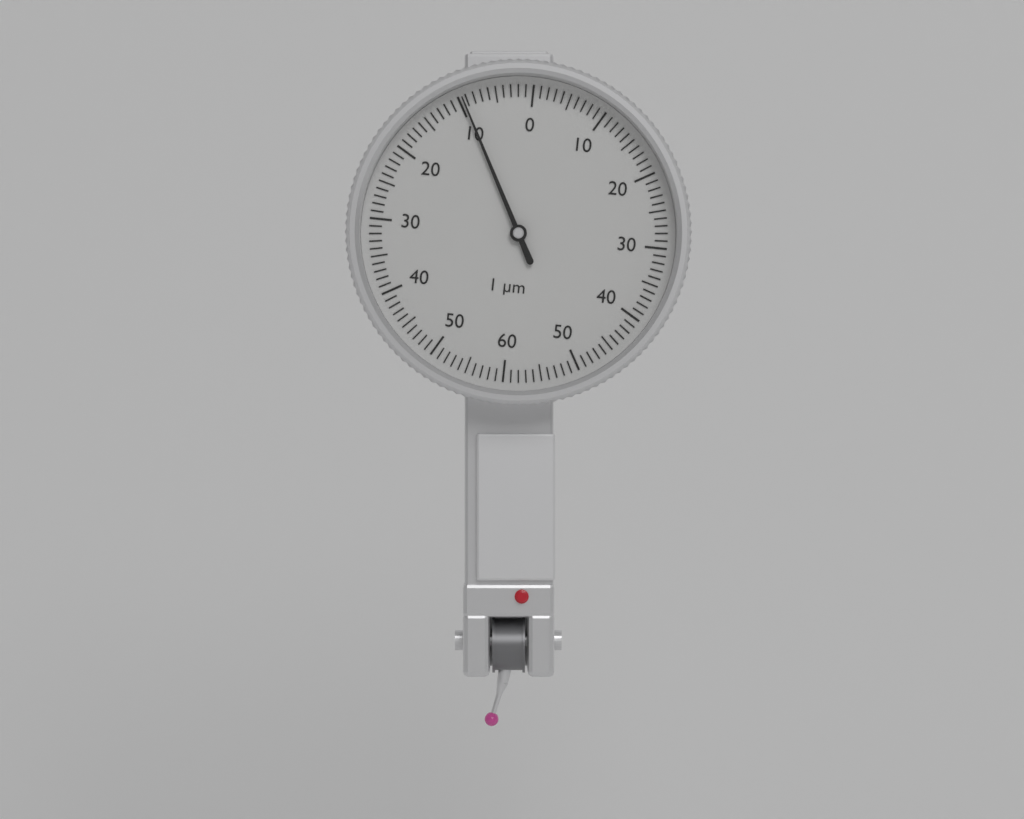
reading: 9.5 µm
